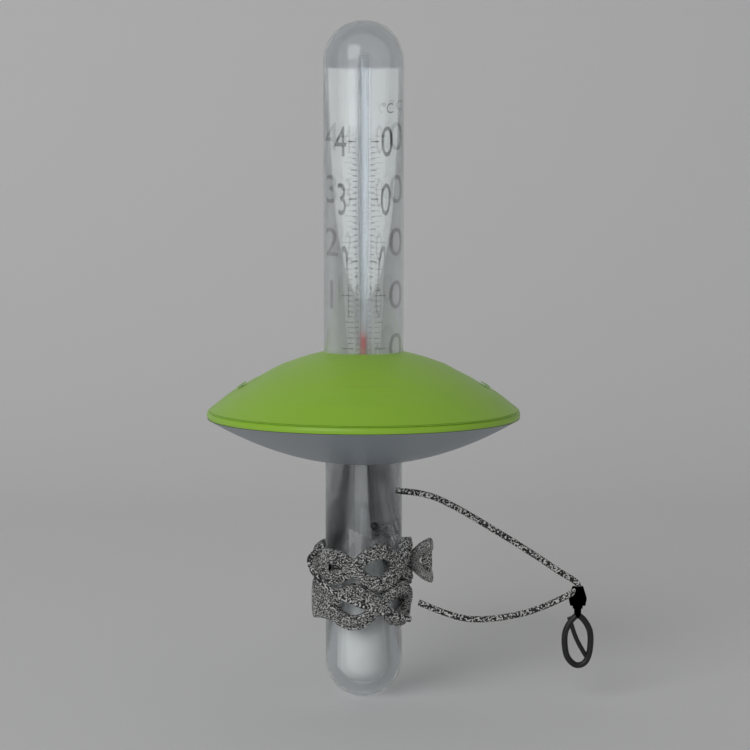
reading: 3 °C
